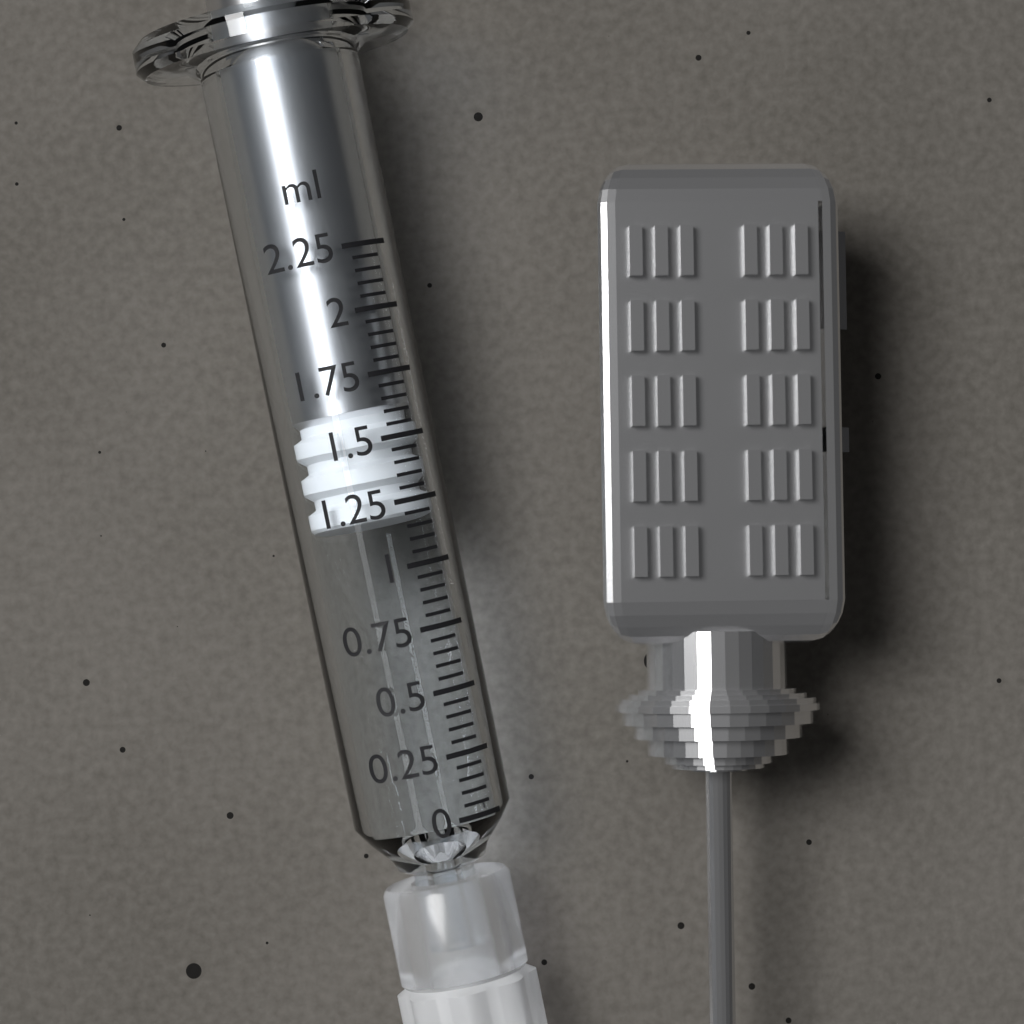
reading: 1.20 ml
